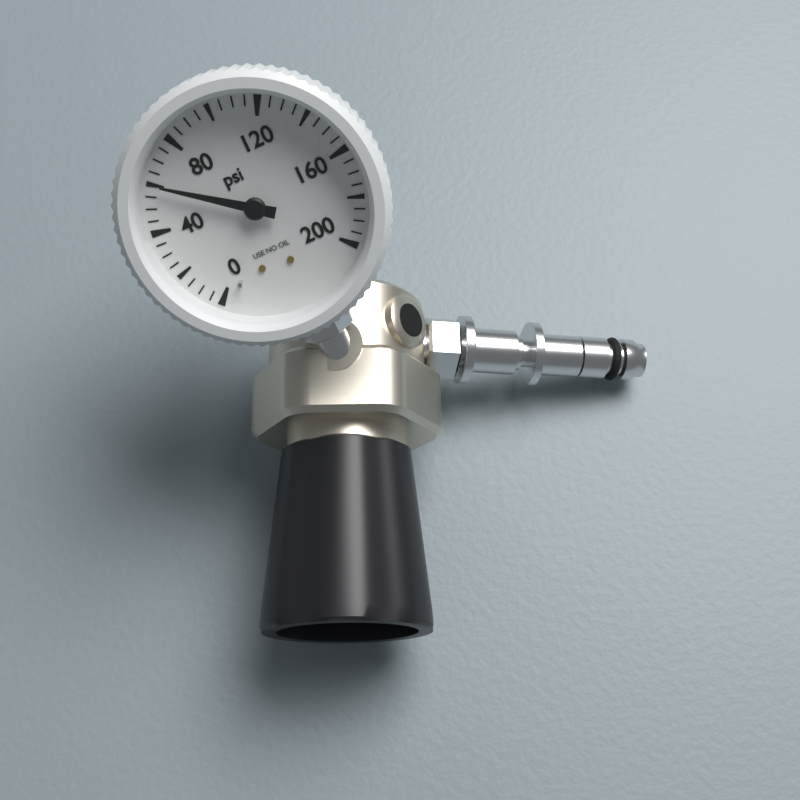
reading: 60 psi
